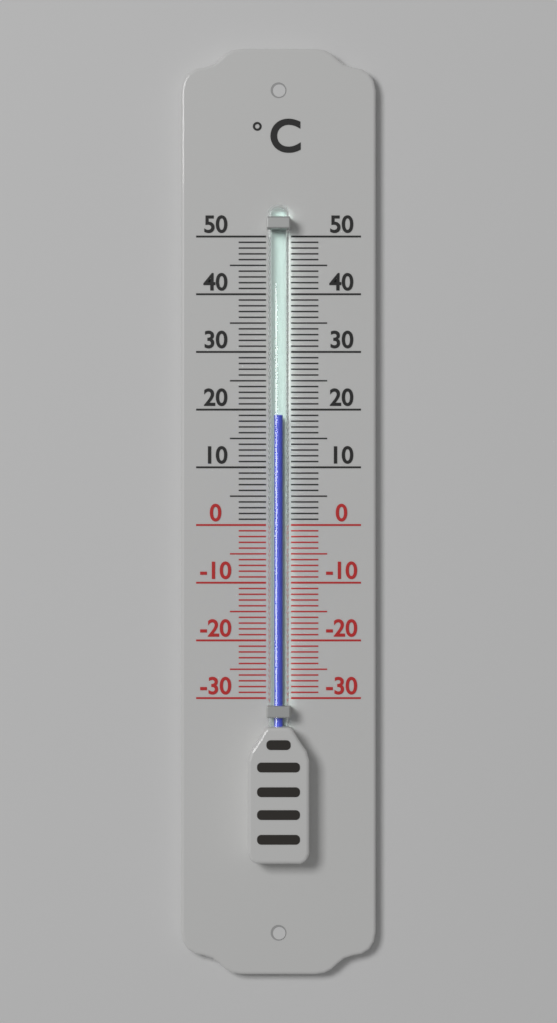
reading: 19 °C
